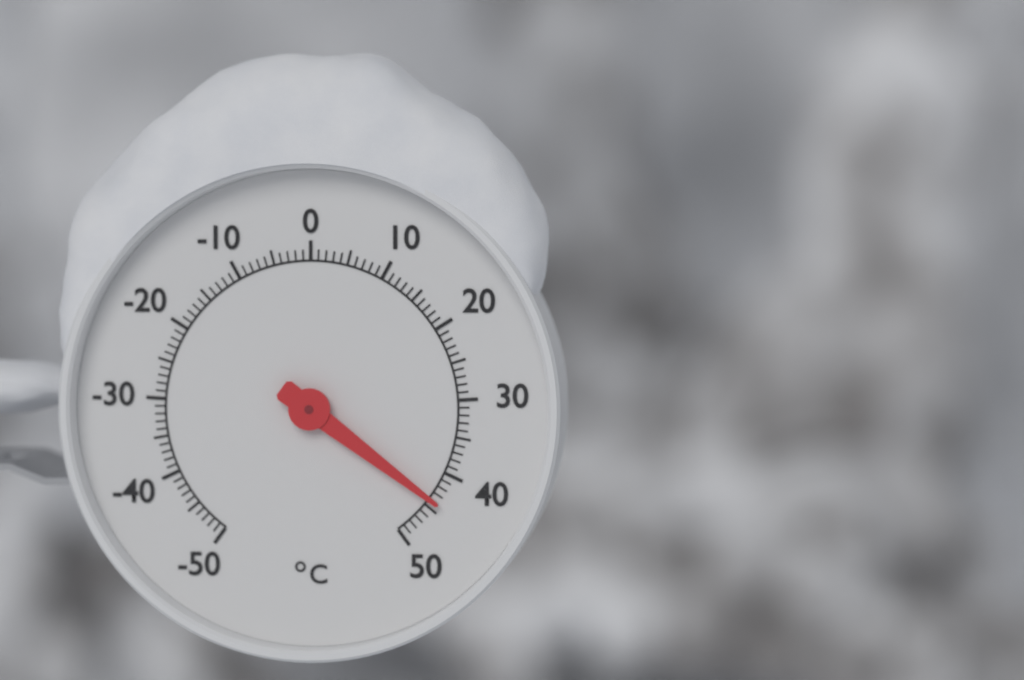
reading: 44 °C
